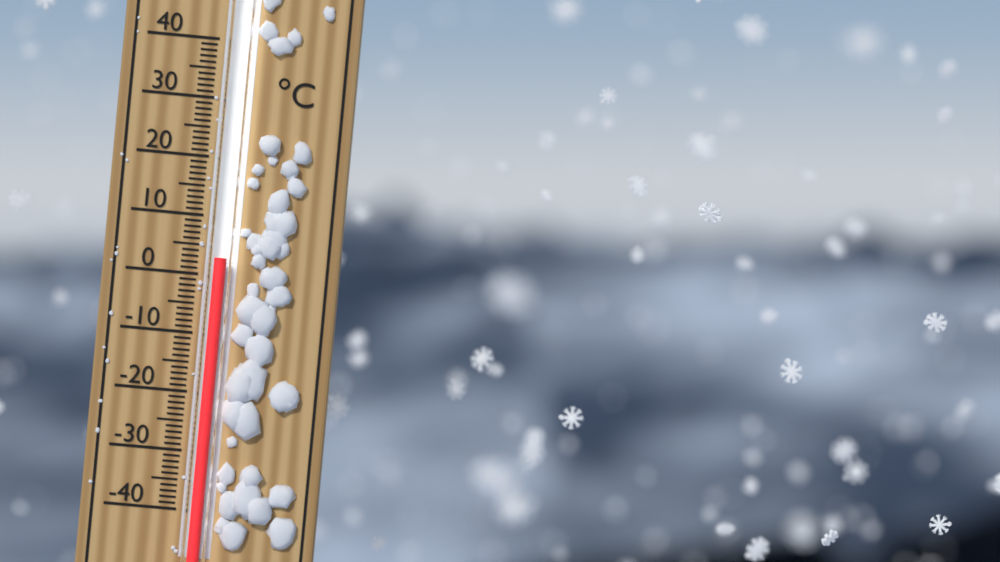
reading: 3 °C
